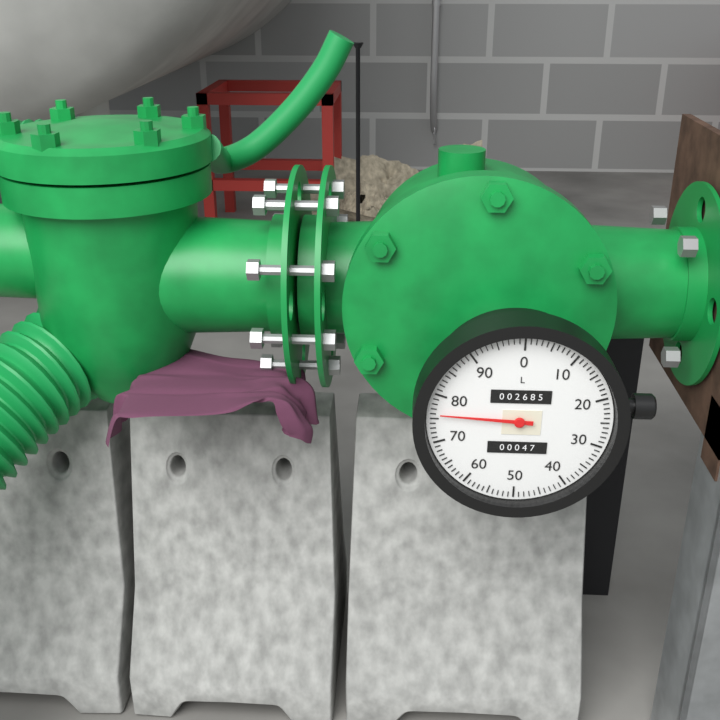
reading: 76 L
